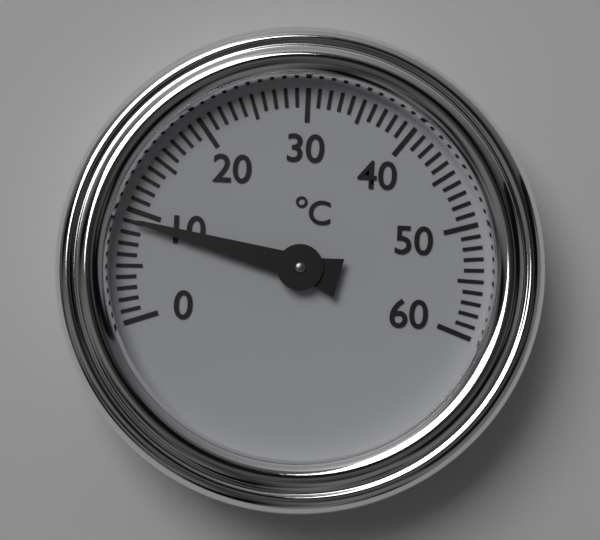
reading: 9 °C
